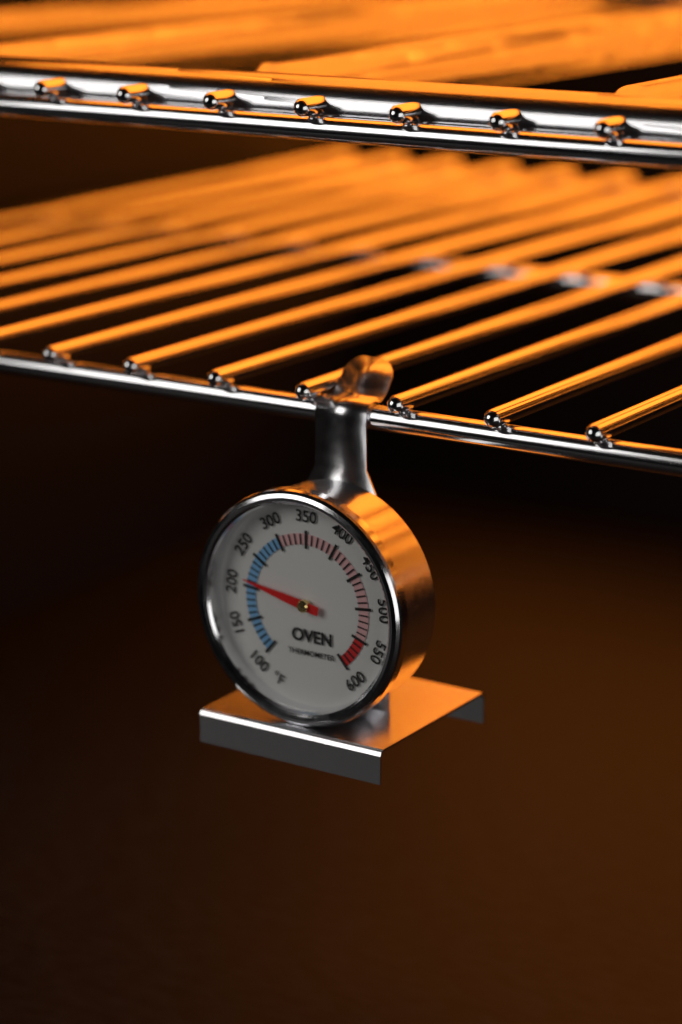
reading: 210 °F
